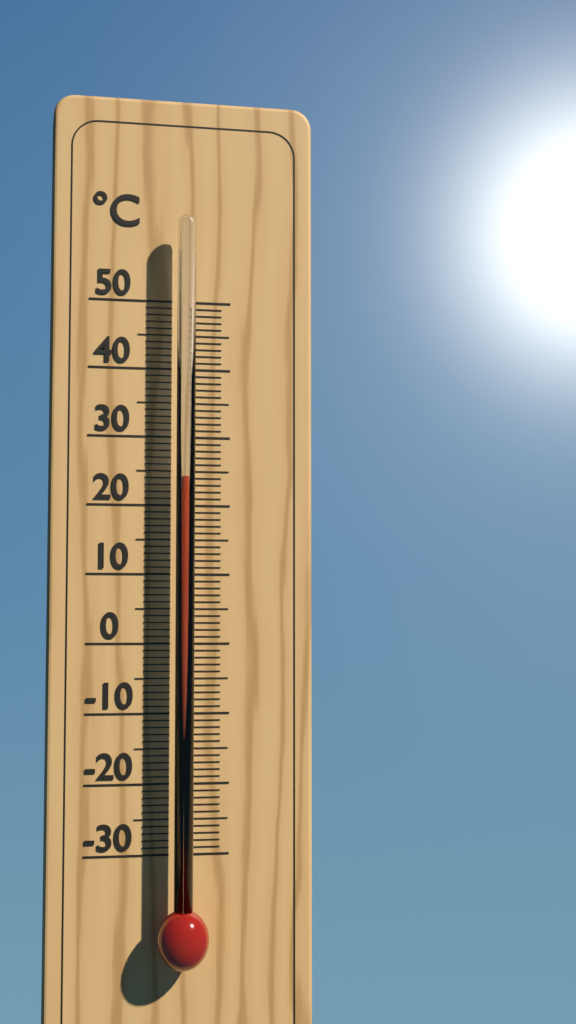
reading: 24 °C
